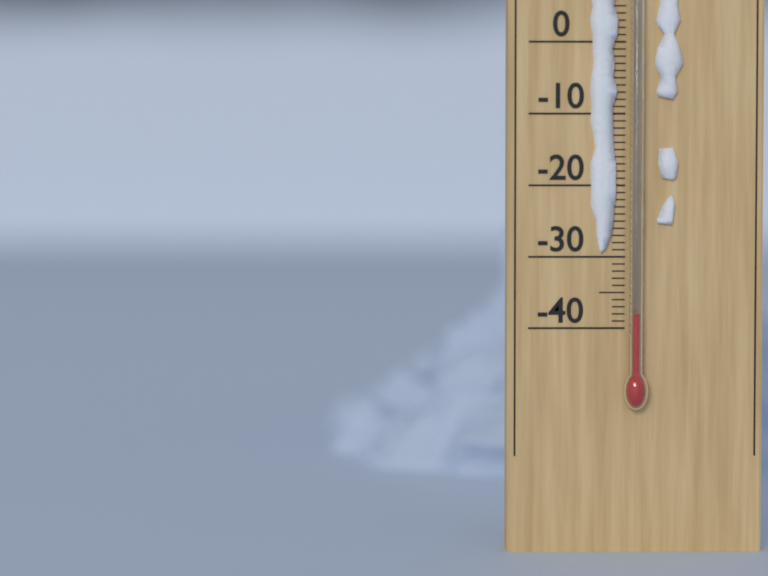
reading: -38 °C
